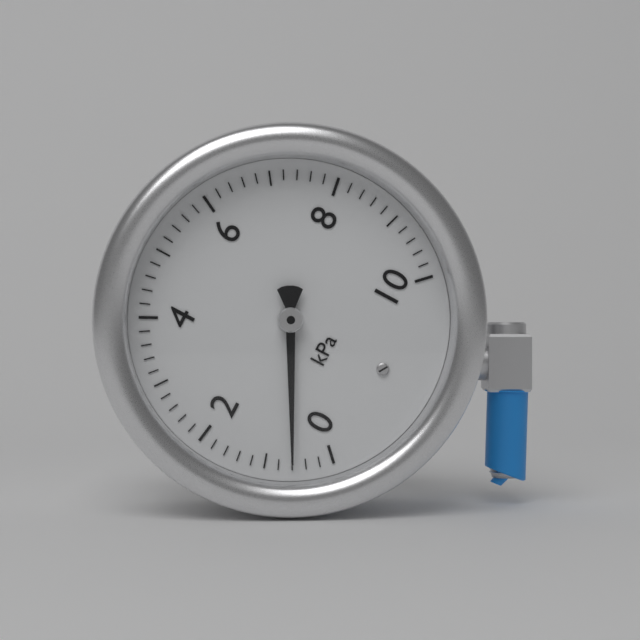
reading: 0.6 kPa
